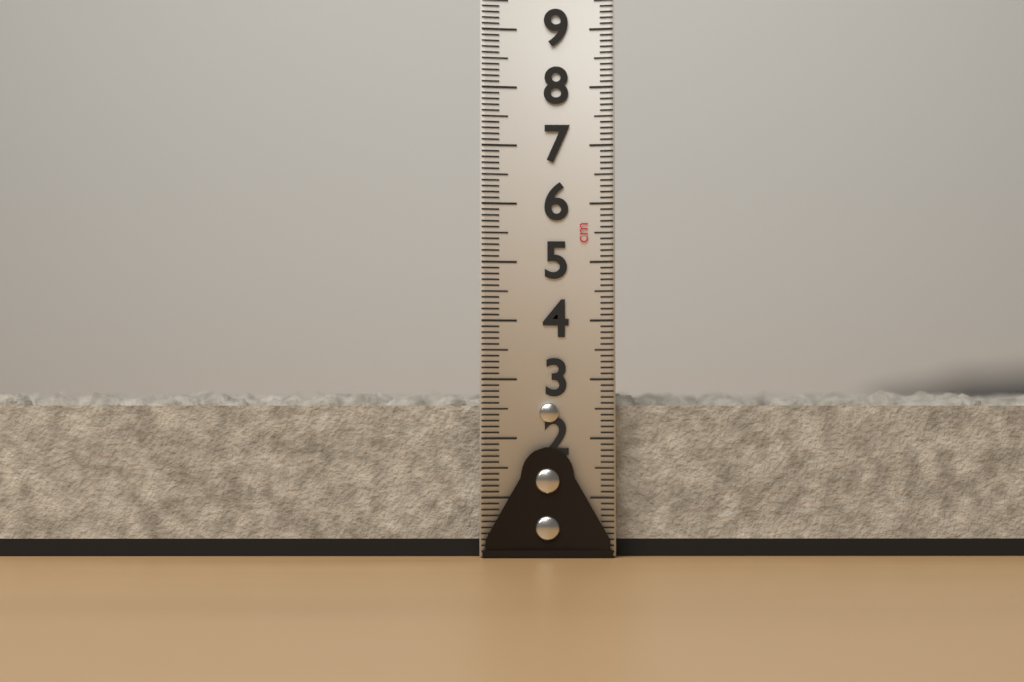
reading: 2.9 cm
